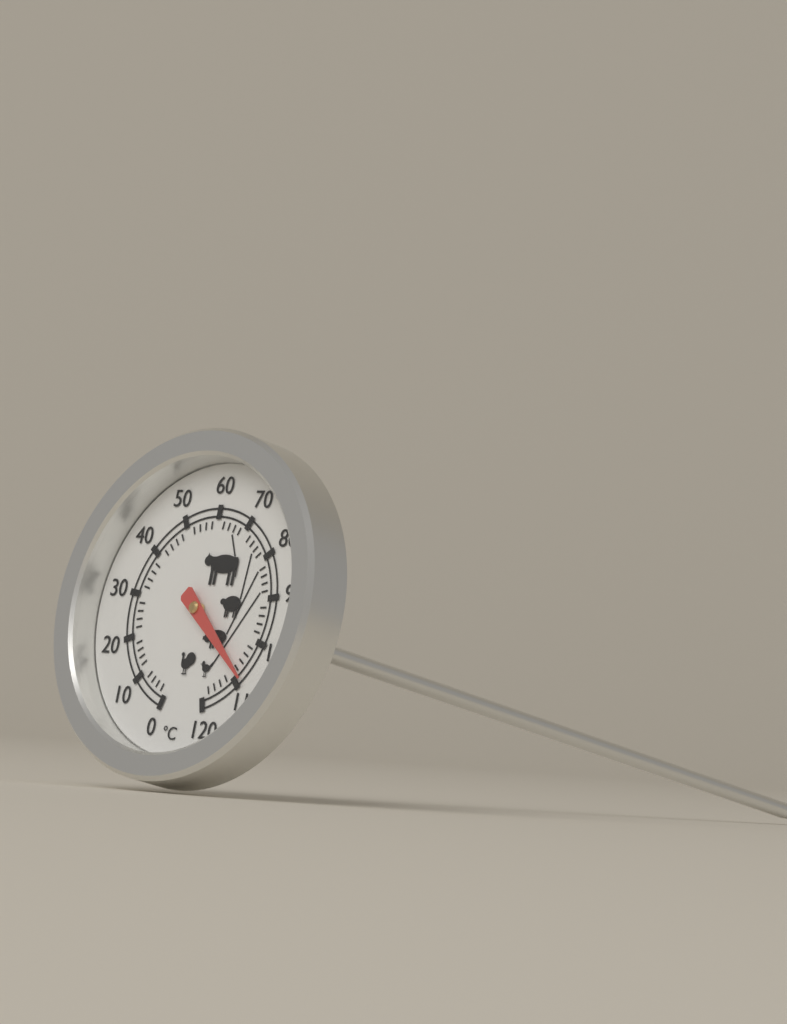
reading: 108 °C
